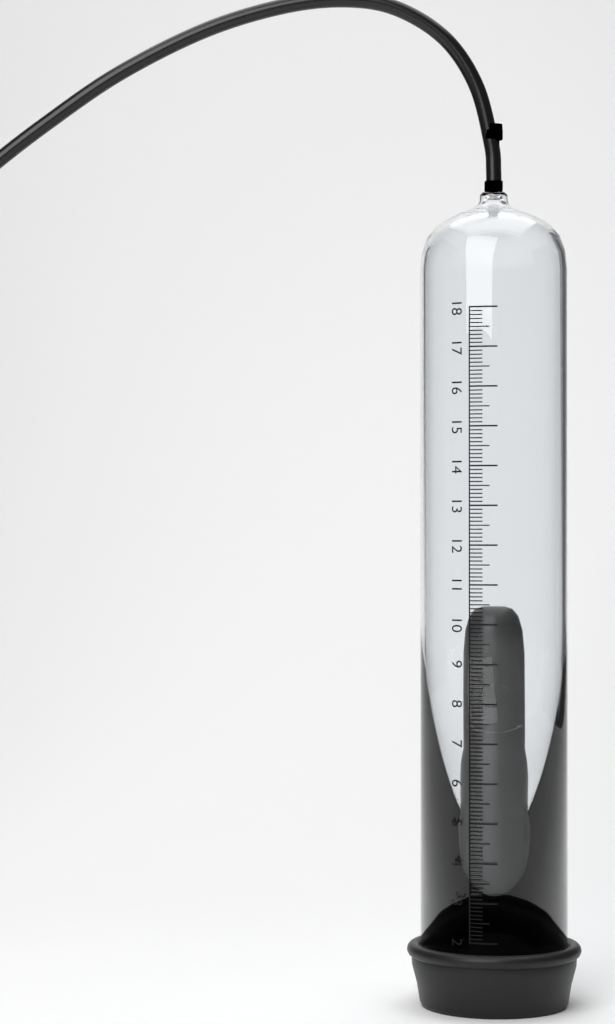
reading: 10.4 (no unit)
